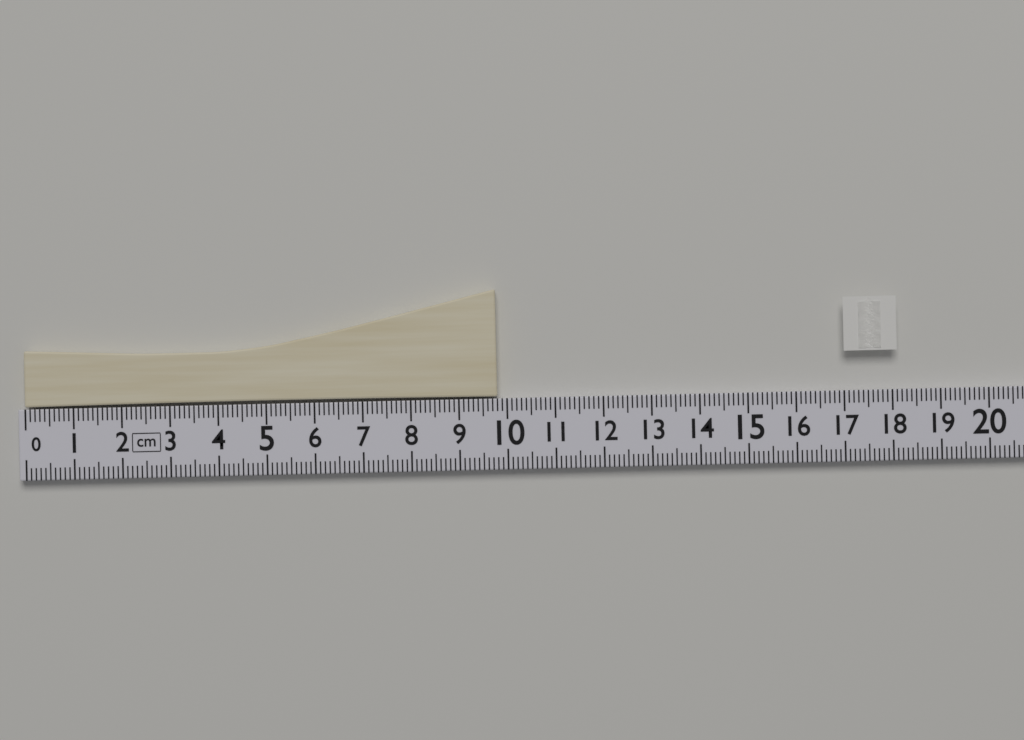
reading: 9.8 cm
